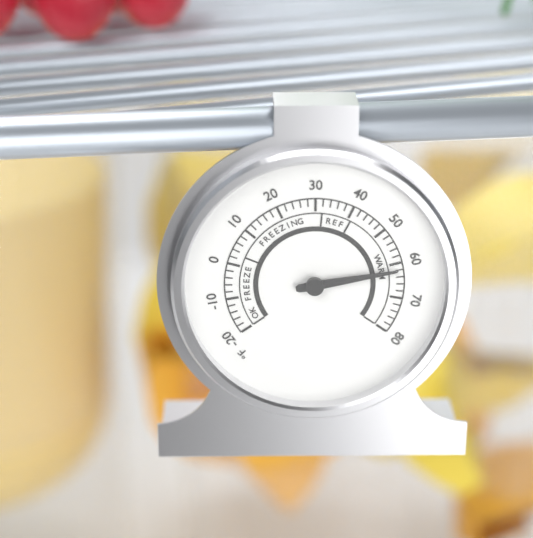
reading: 62 °F
